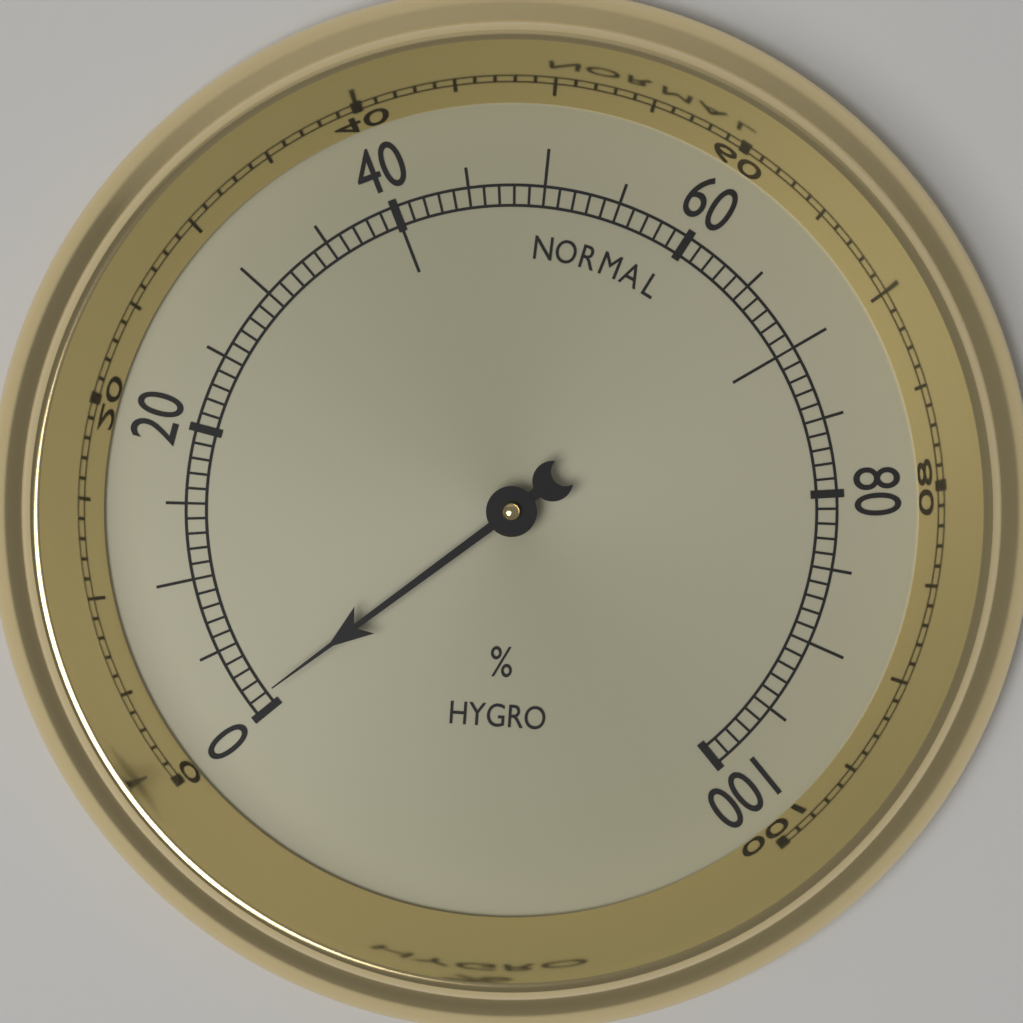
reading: 1 %
